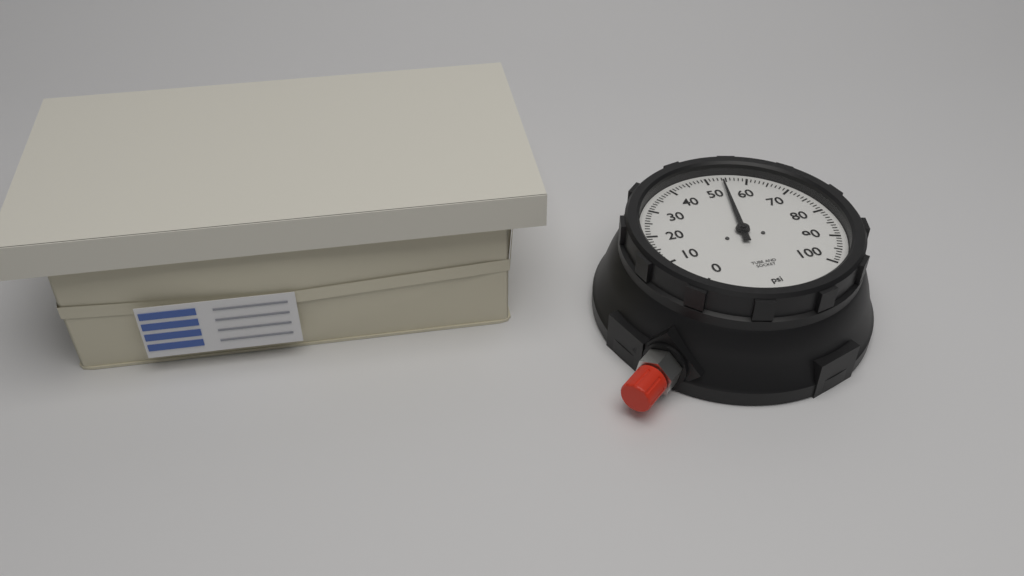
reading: 54 psi
